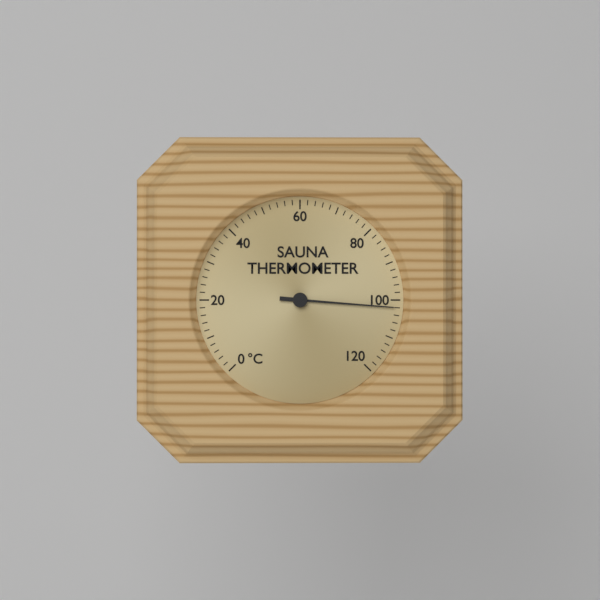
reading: 102 °C
